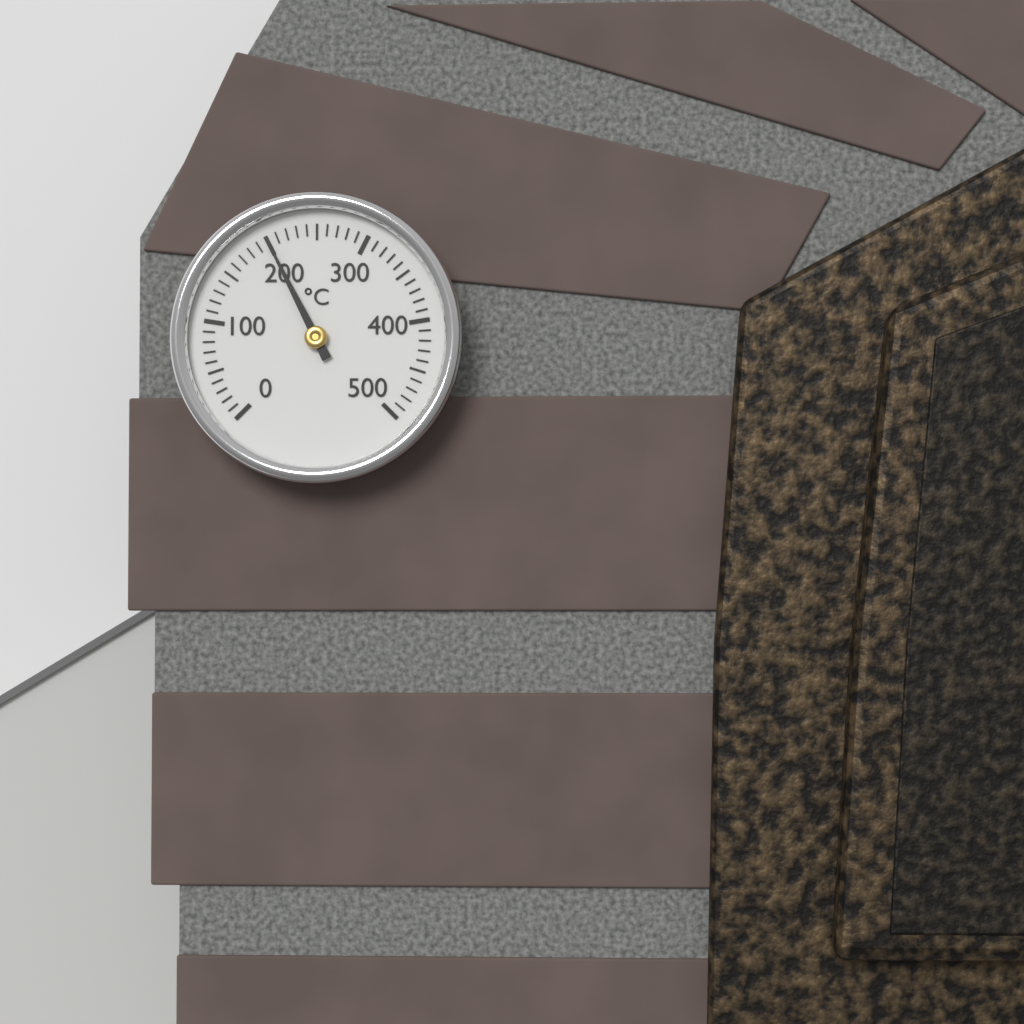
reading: 200 °C
